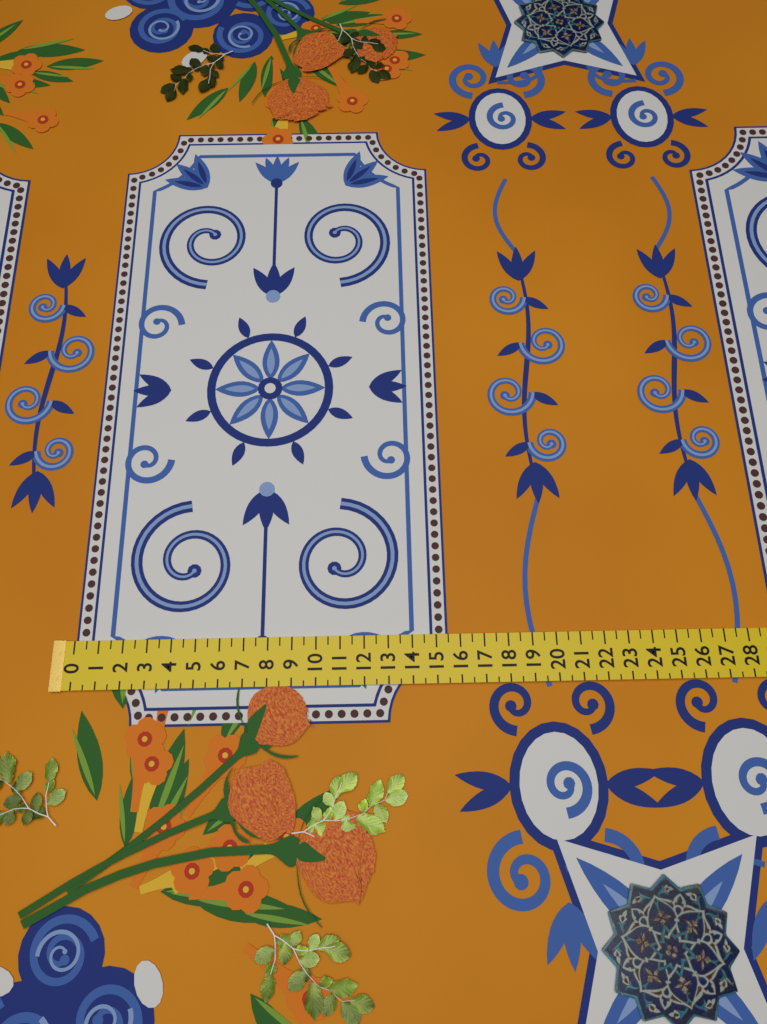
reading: 15.5 (no unit)
